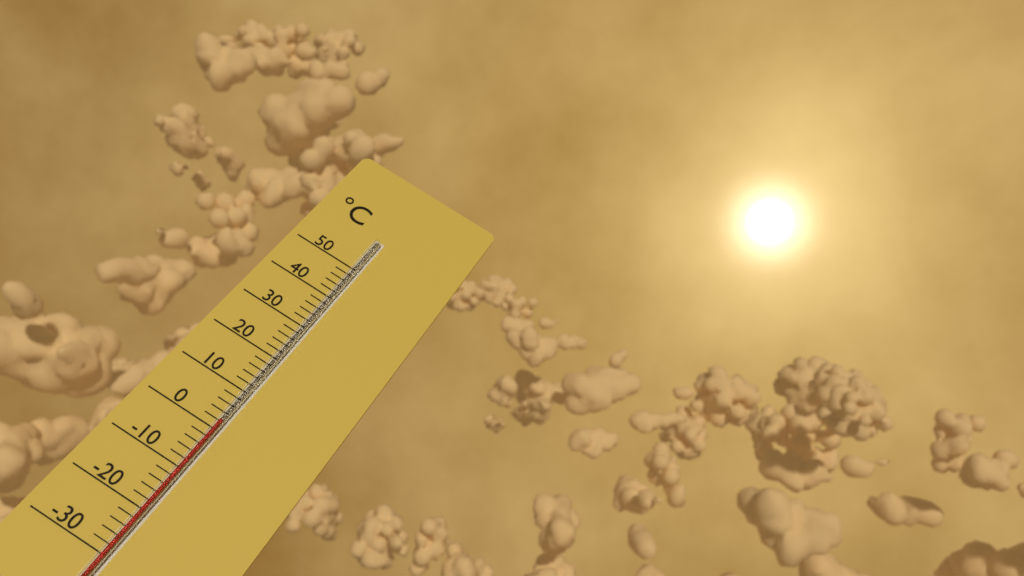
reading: 2 °C
